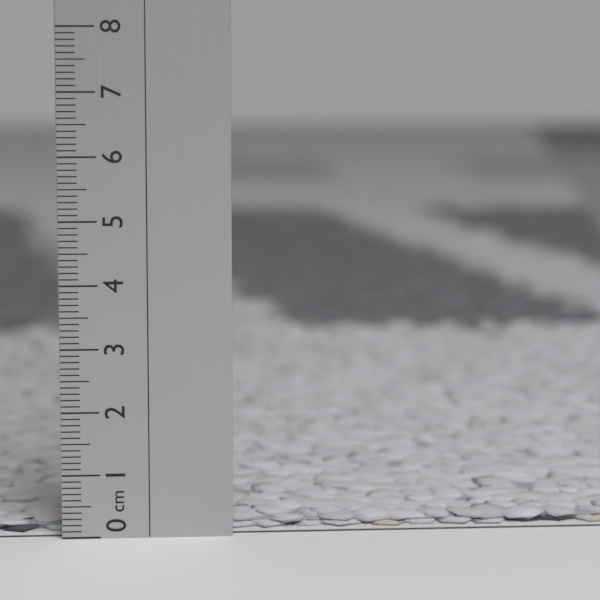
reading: 0.2 cm
